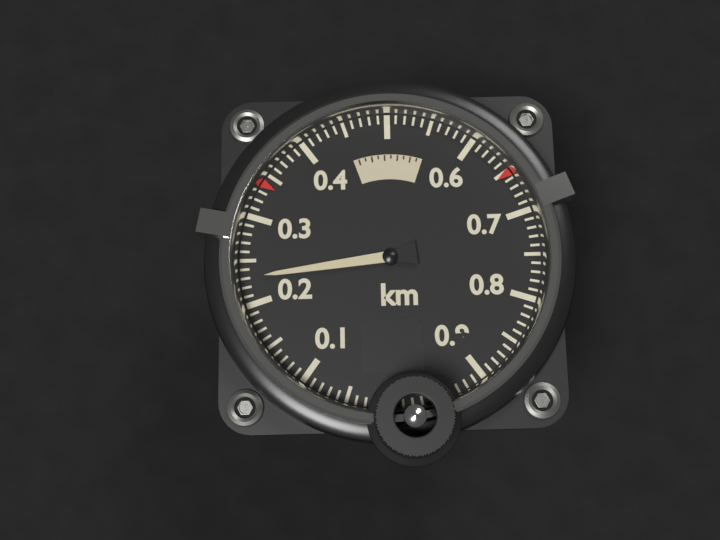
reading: 0.23 km
